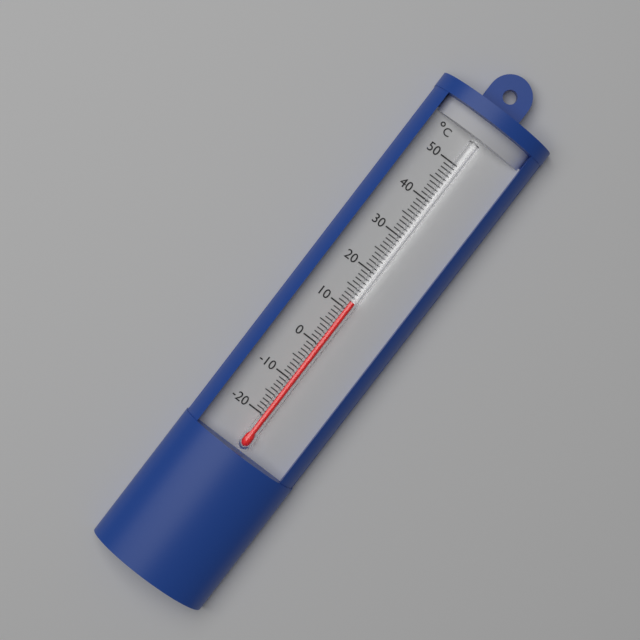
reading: 12 °C
